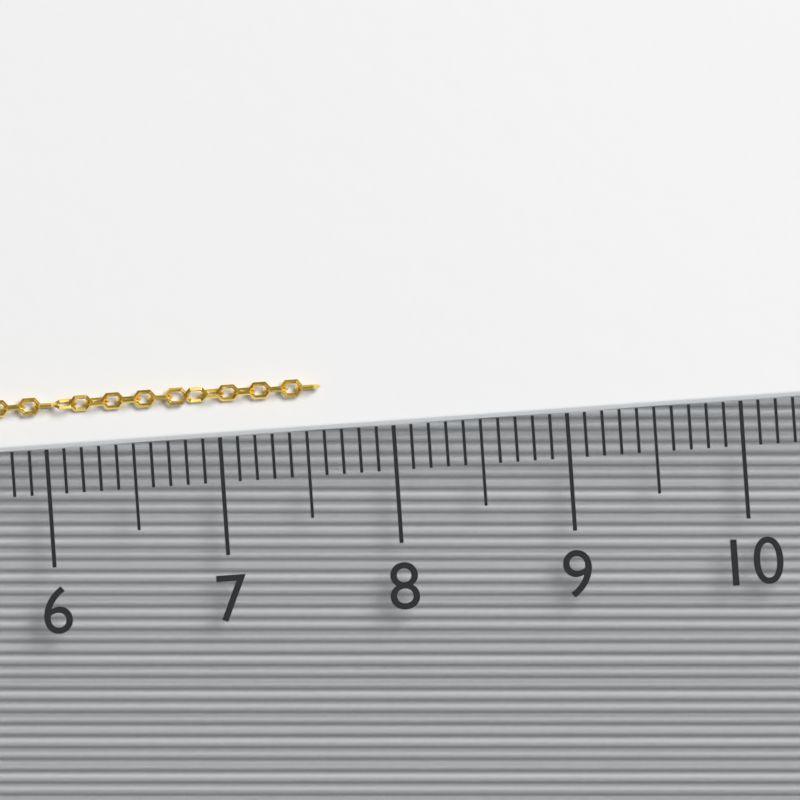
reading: 7.6 (no unit)
